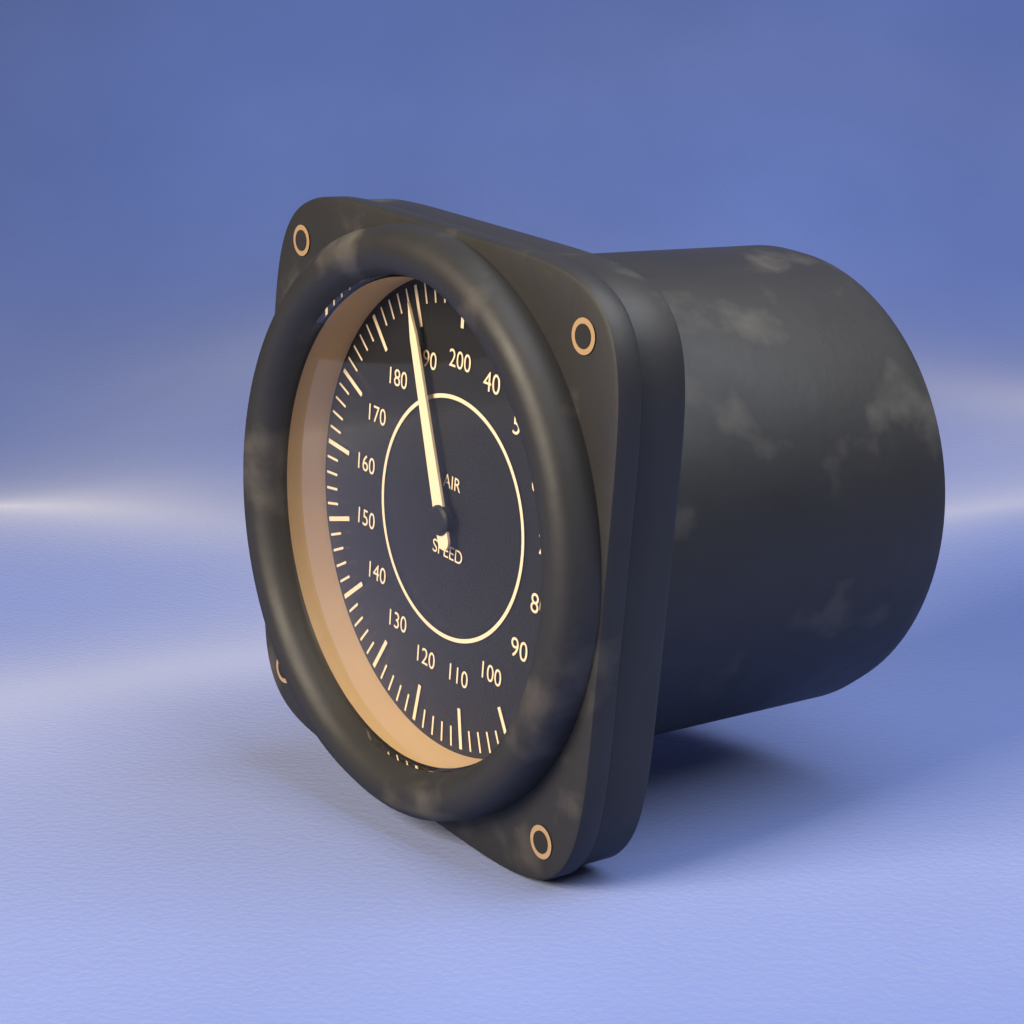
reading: 190 (no unit)
